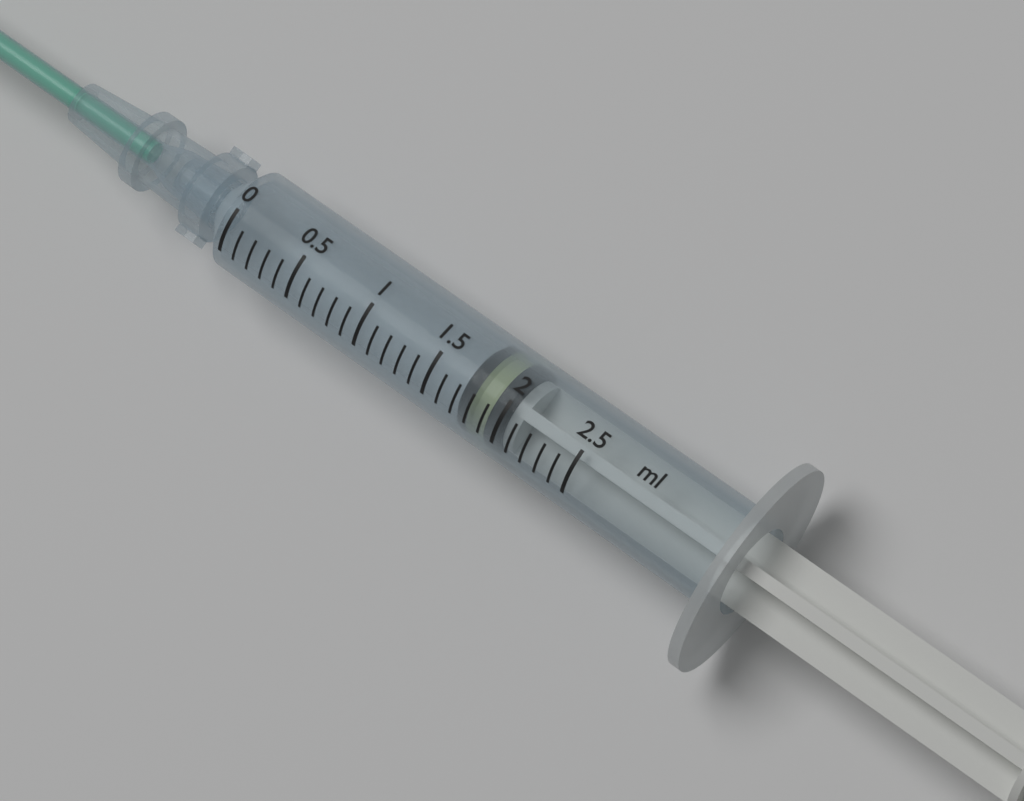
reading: 1.7 ml
